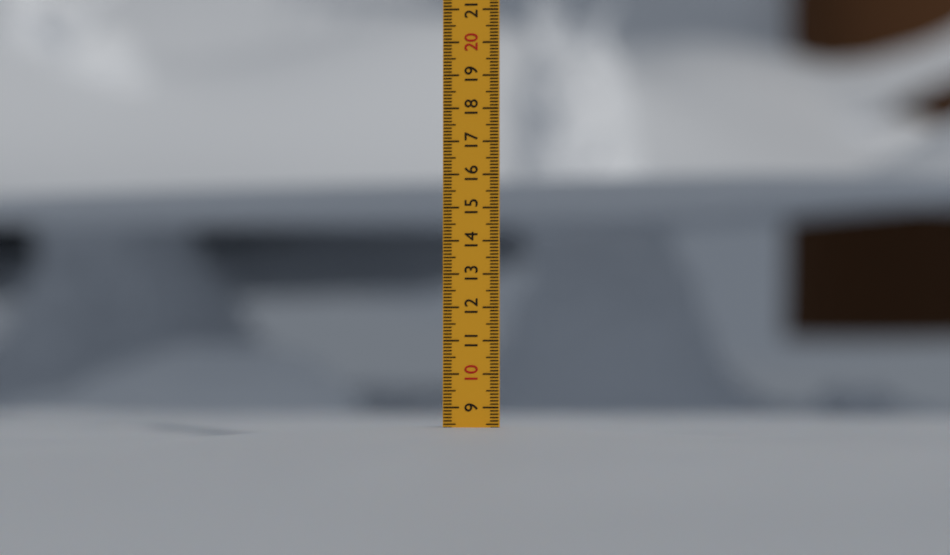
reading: 8.4 (no unit)
